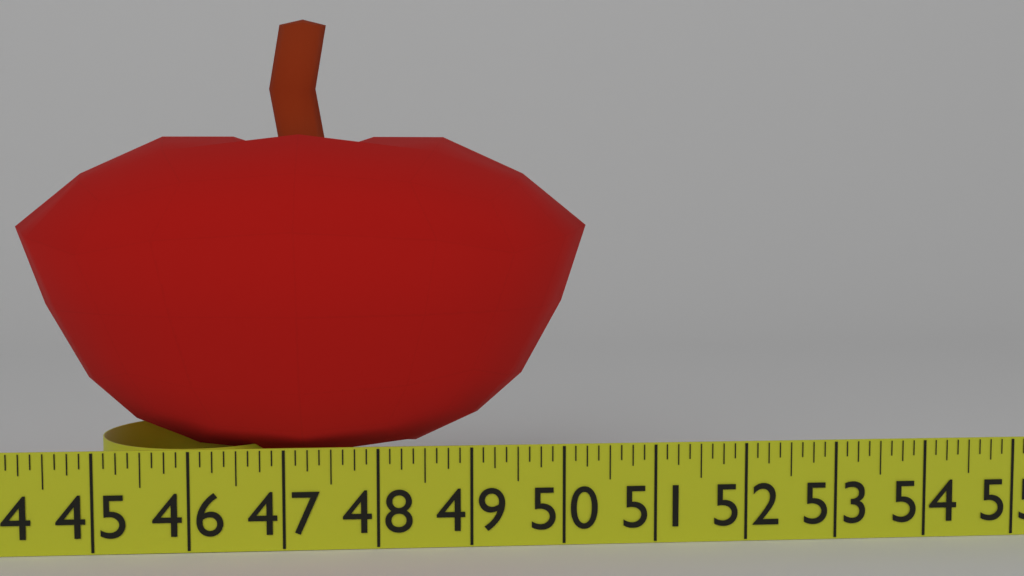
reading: 50.375 in
